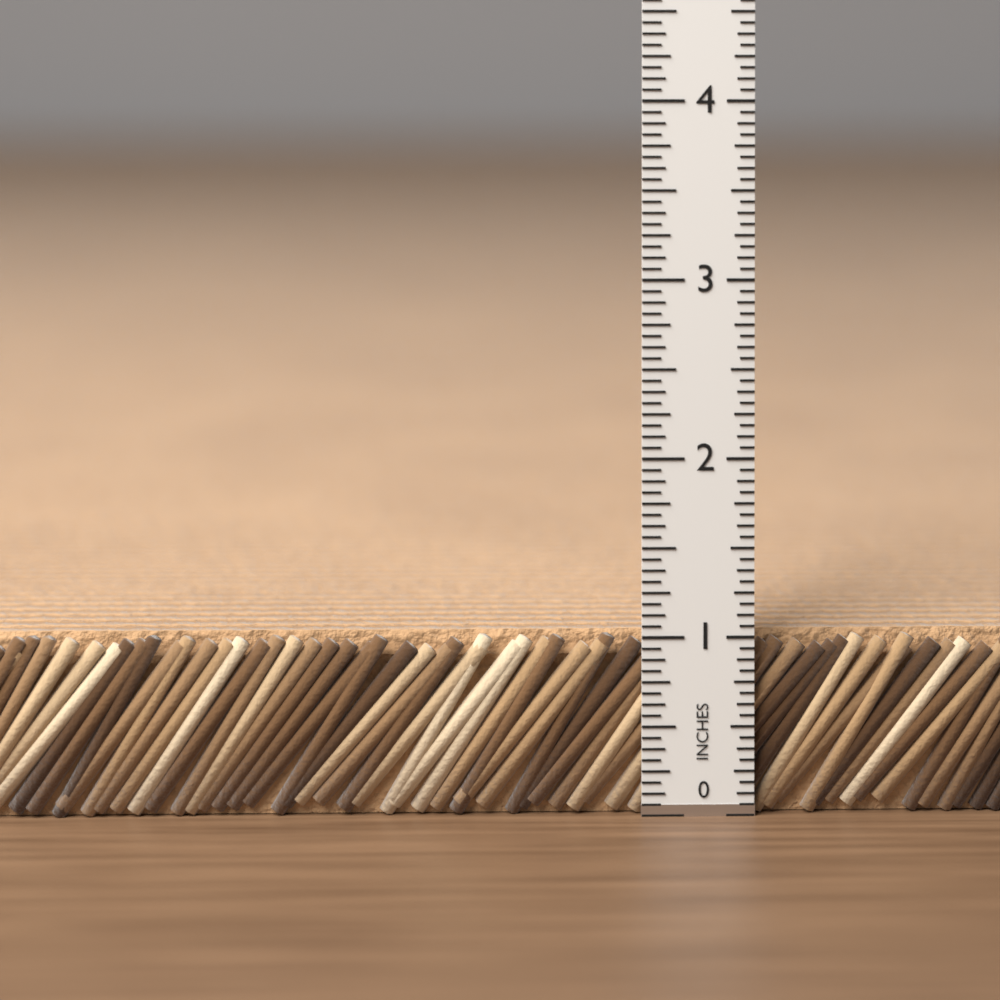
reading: 1.0000 in
